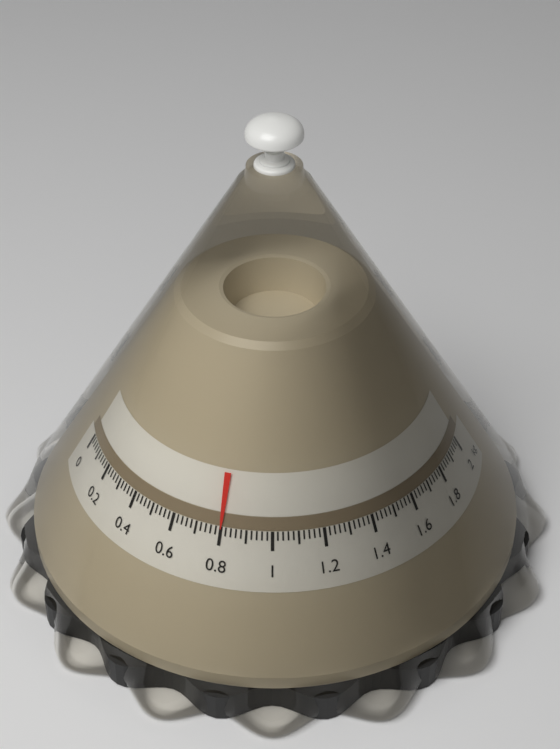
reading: 0.80 kg
